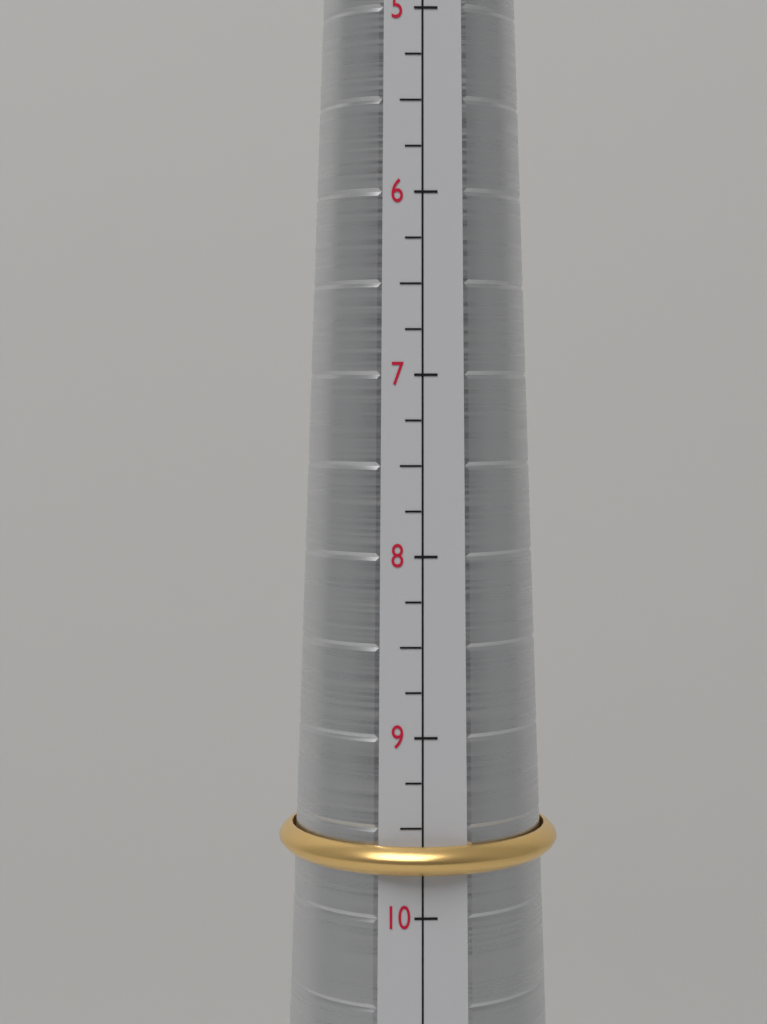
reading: 9.75 (no unit)
